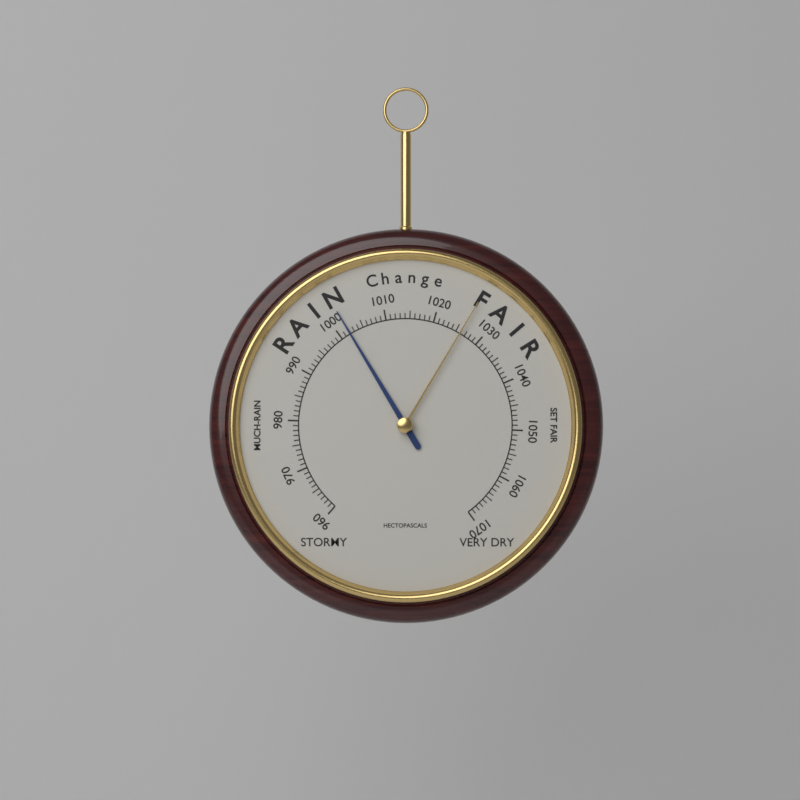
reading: 1002 hPa
